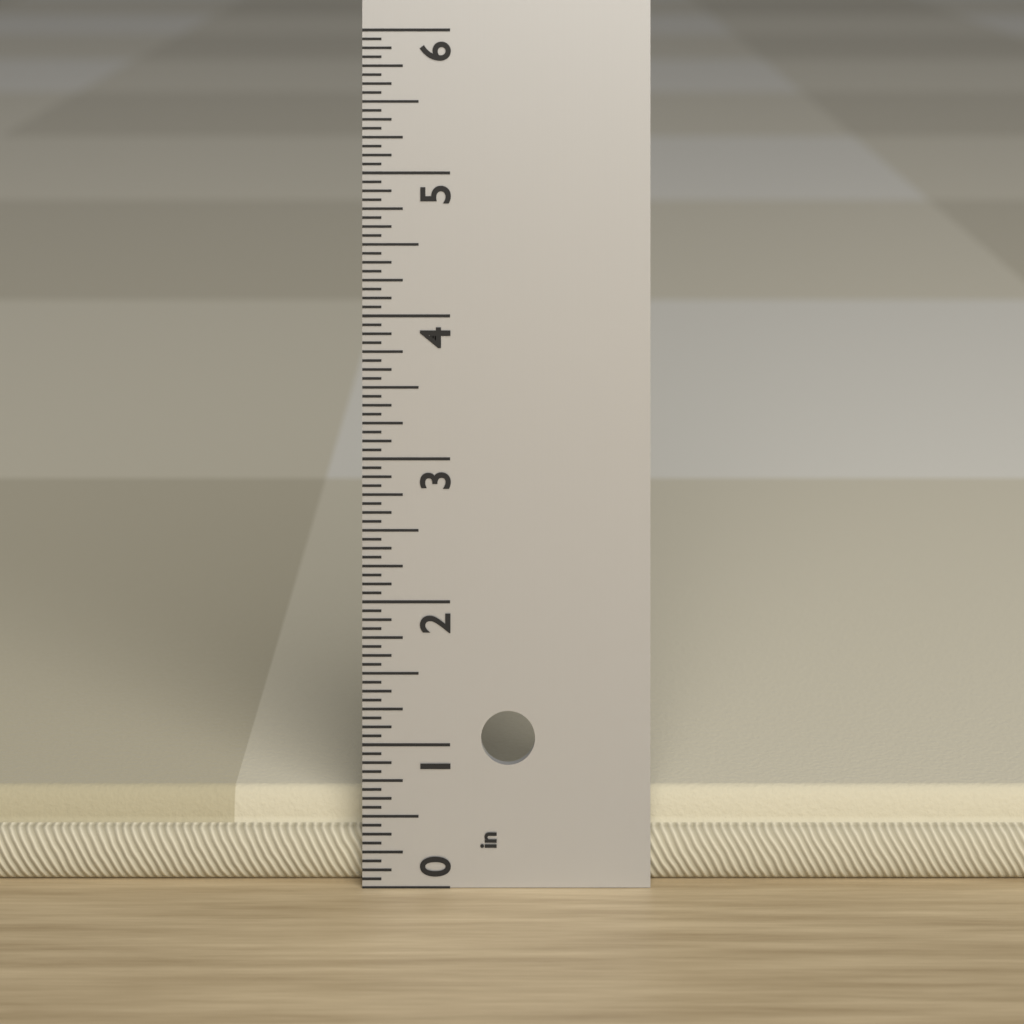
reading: 0.6000 in
